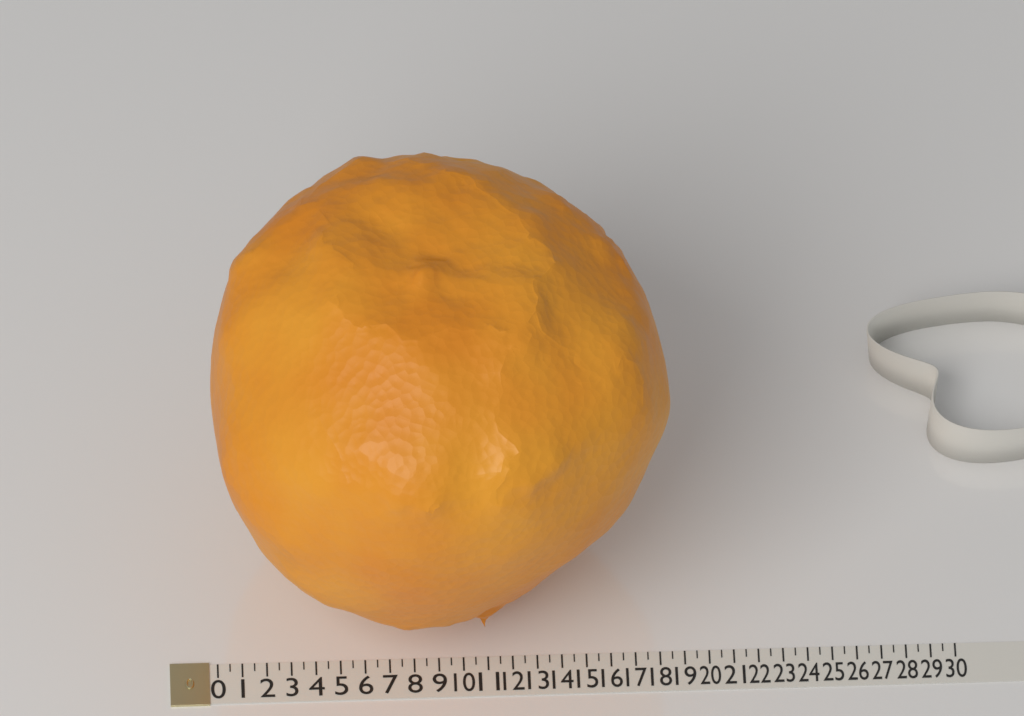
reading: 18.5 (no unit)
